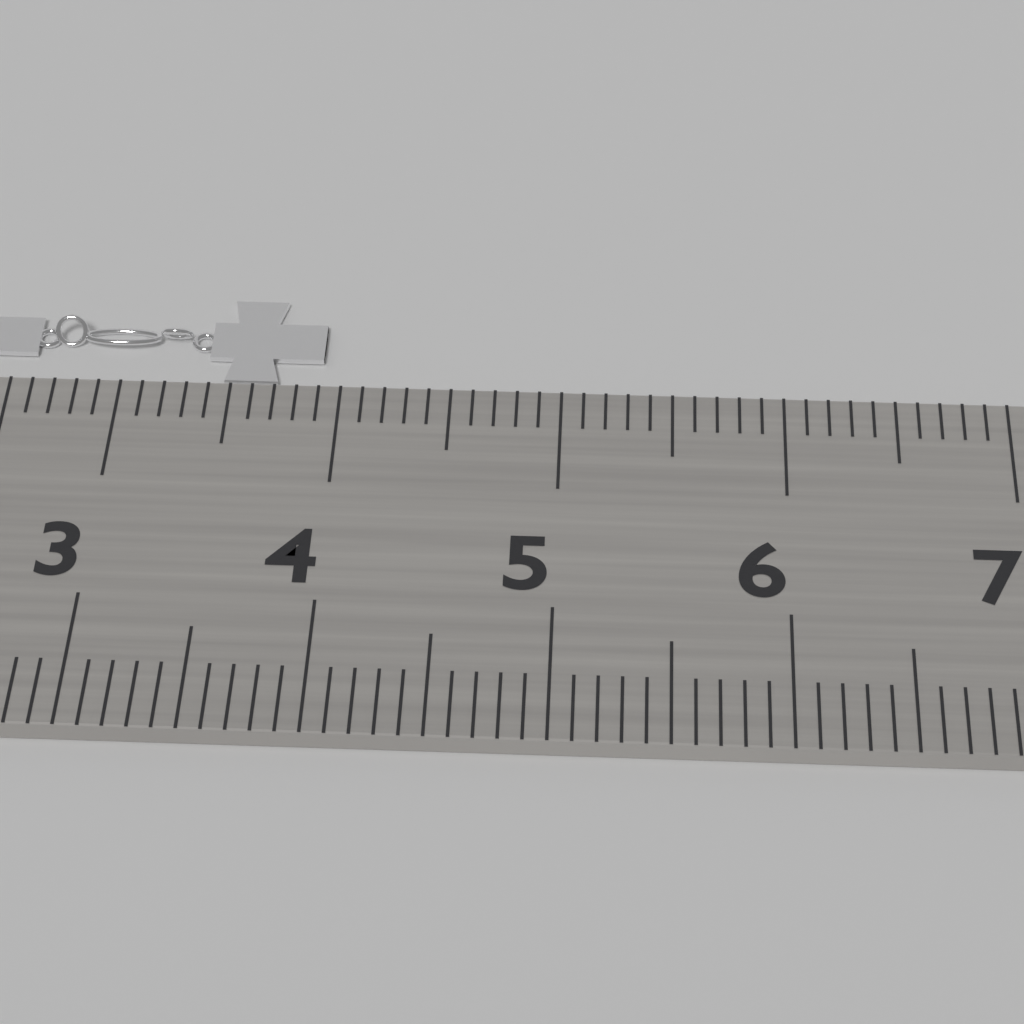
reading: 3.9 cm
